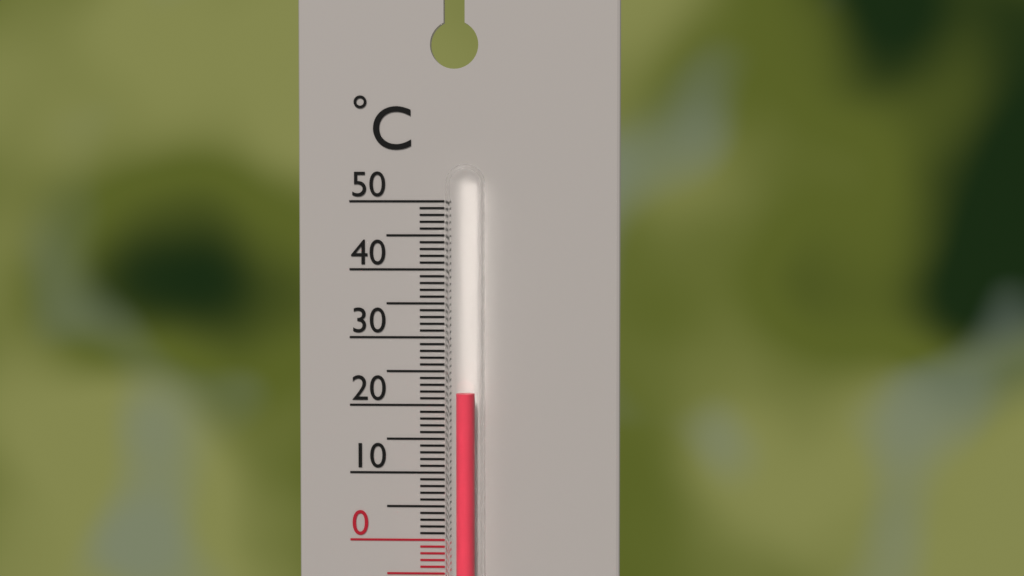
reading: 22 °C
